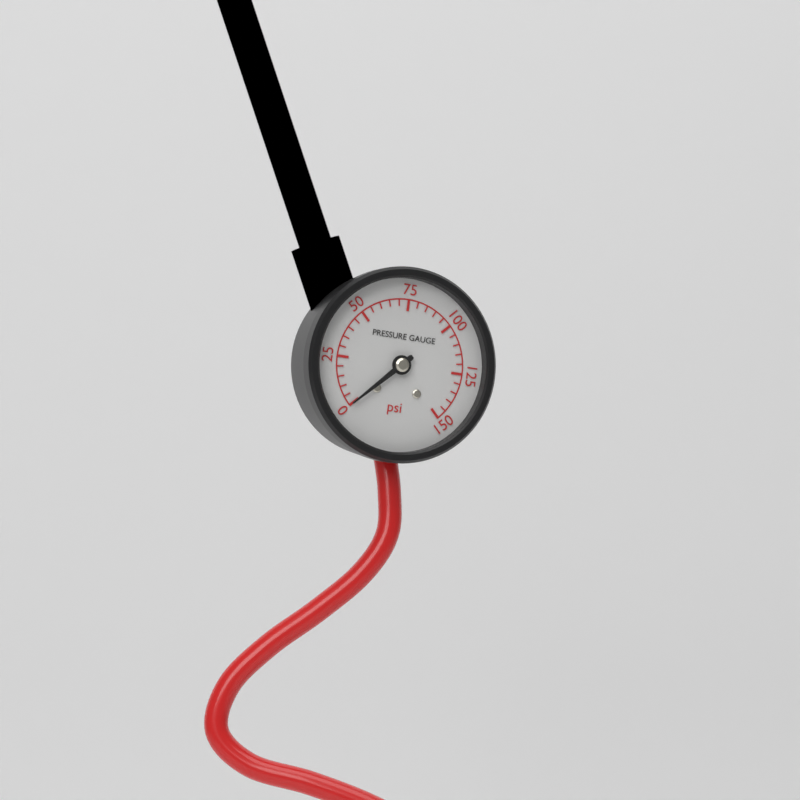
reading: 0 psi
